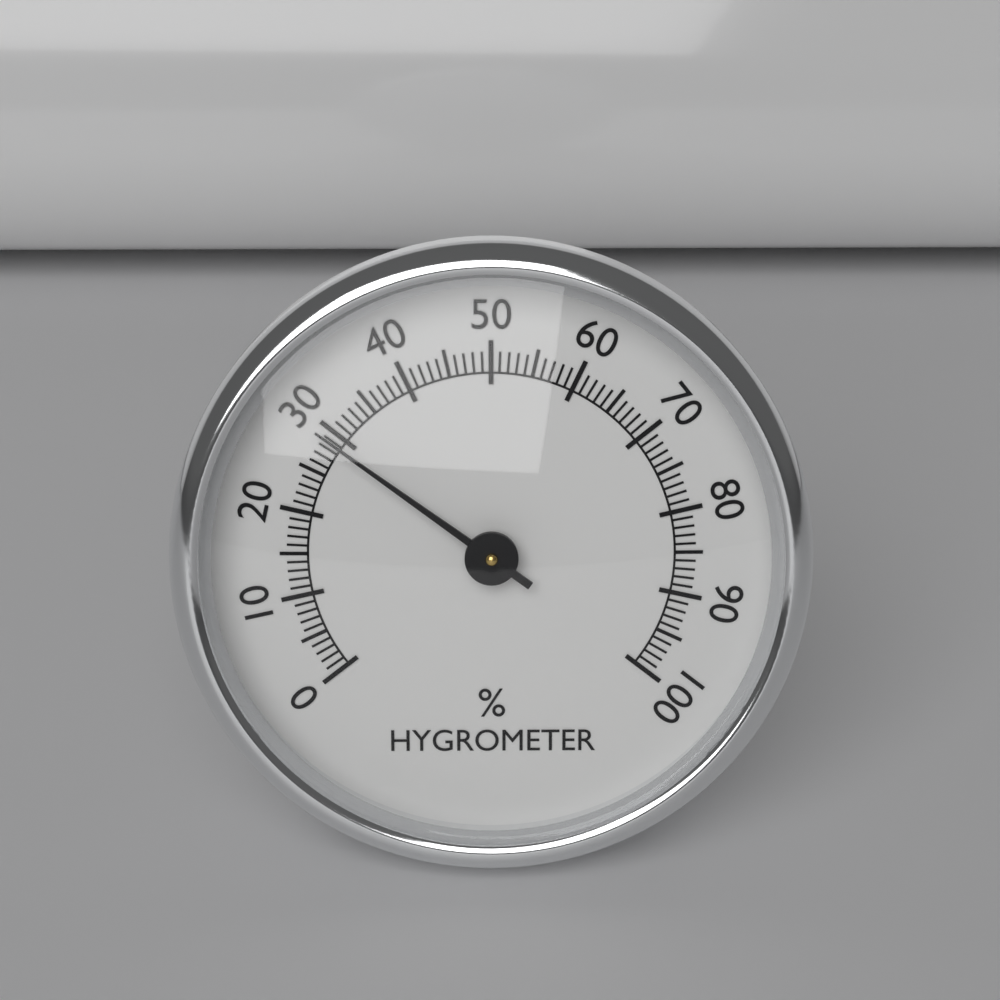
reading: 29 %
